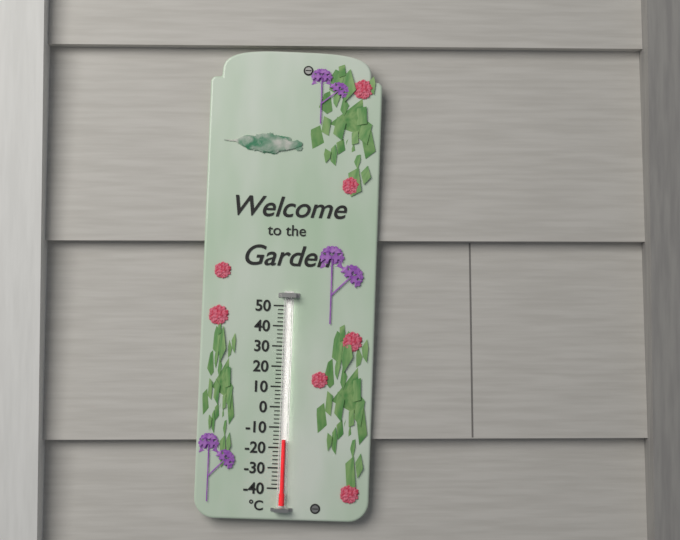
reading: -16 °C
